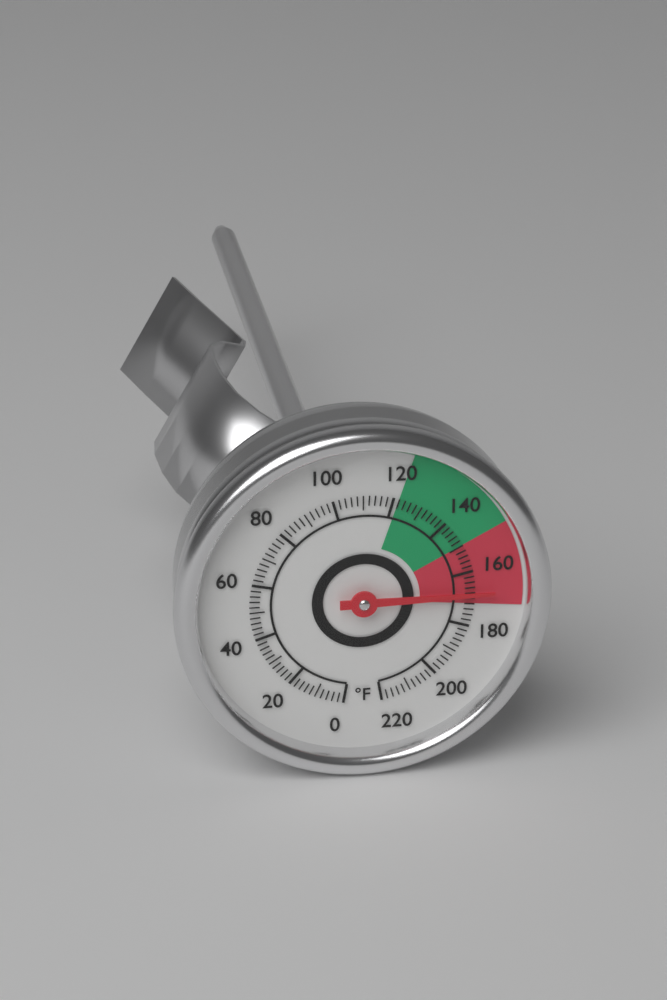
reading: 168 °F
